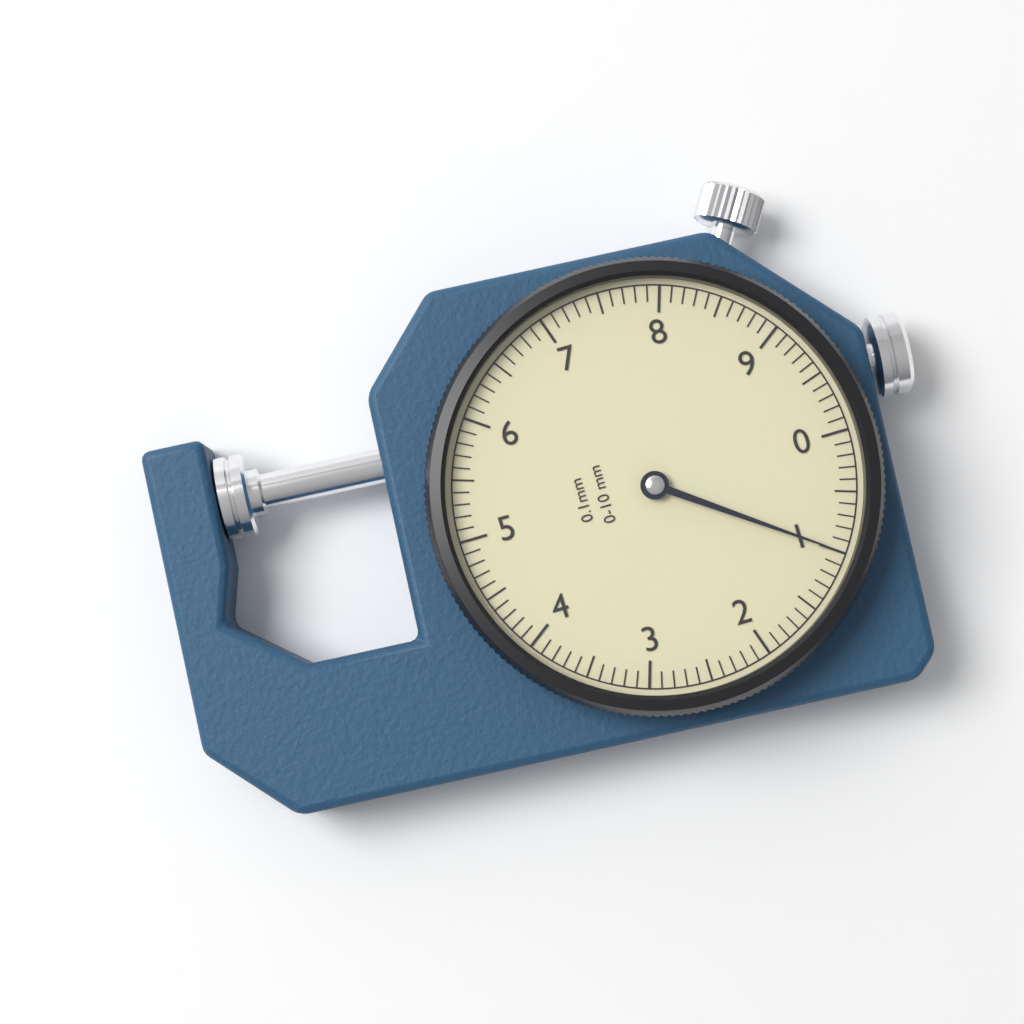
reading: 1.0 mm
